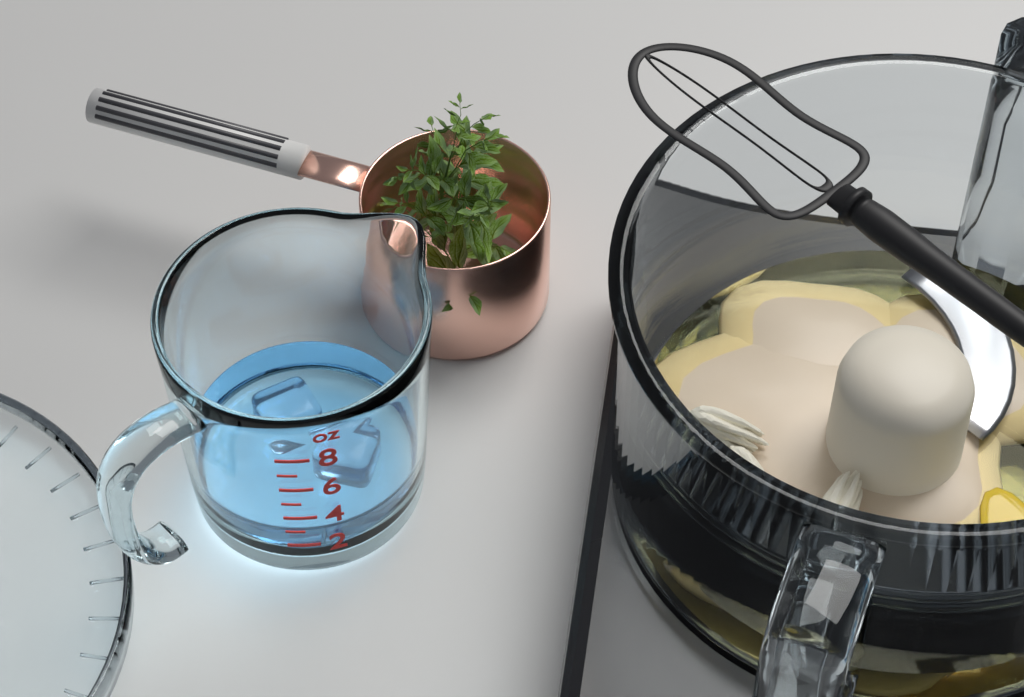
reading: 3 oz
